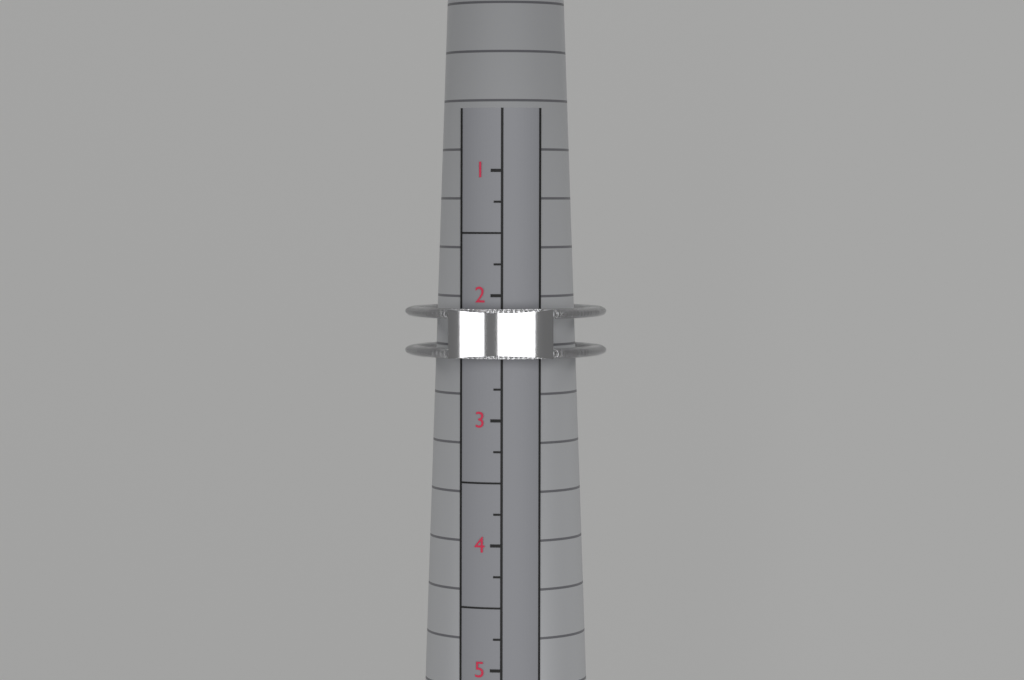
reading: 2.50 (no unit)
